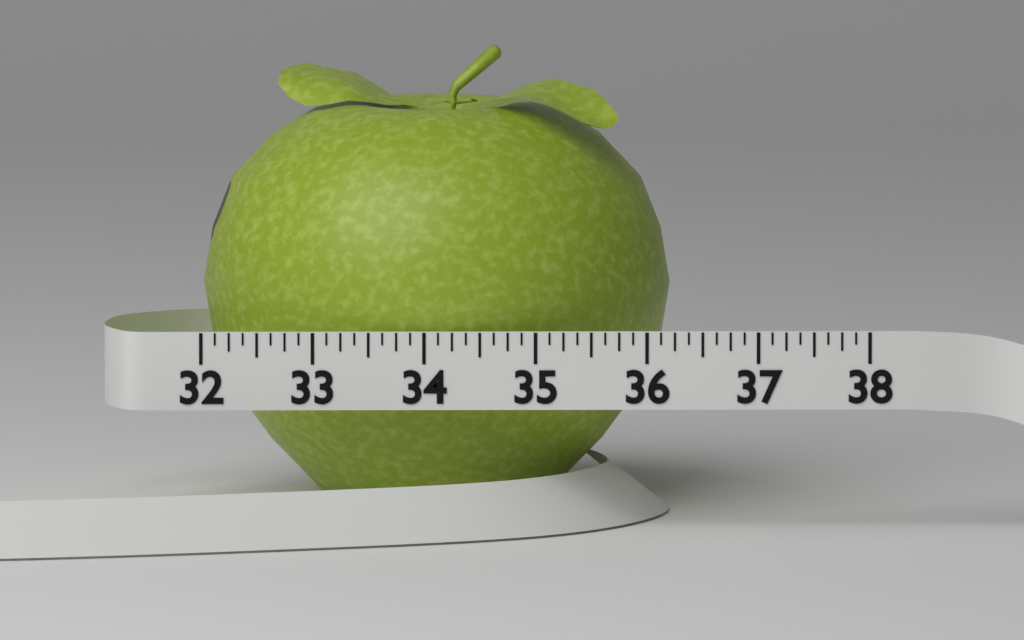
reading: 36.250 (no unit)
